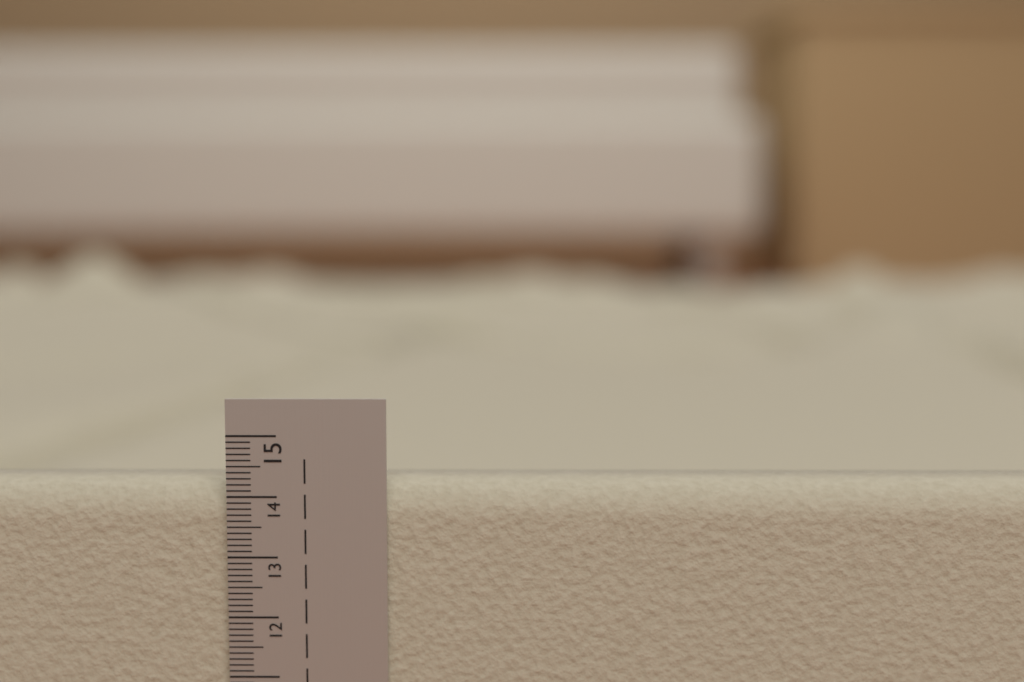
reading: 14.2 cm
